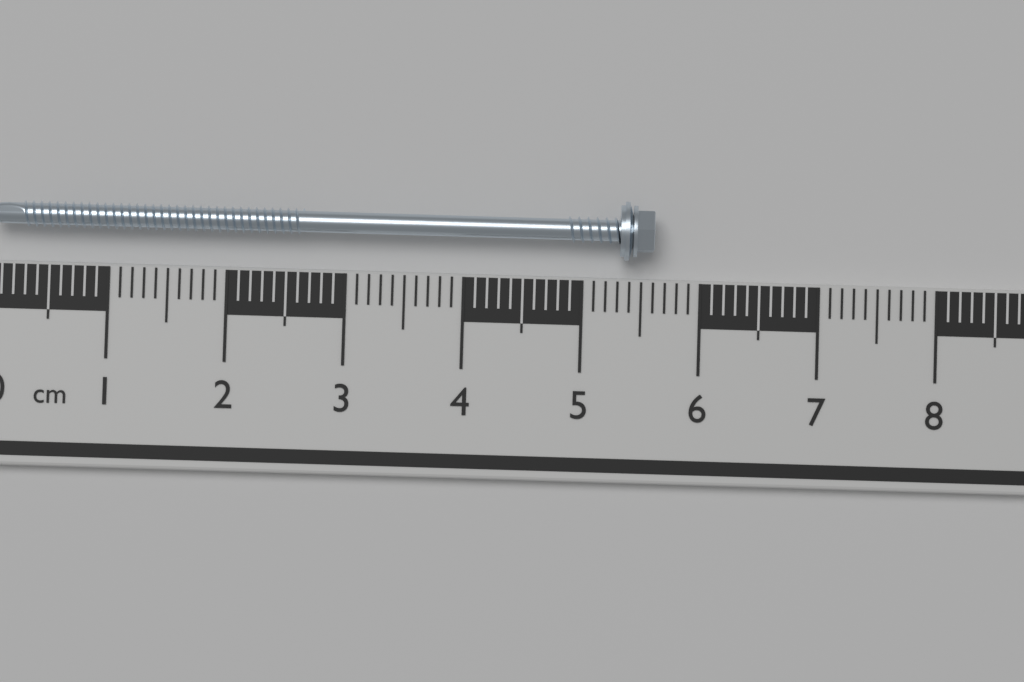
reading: 5.6 cm
